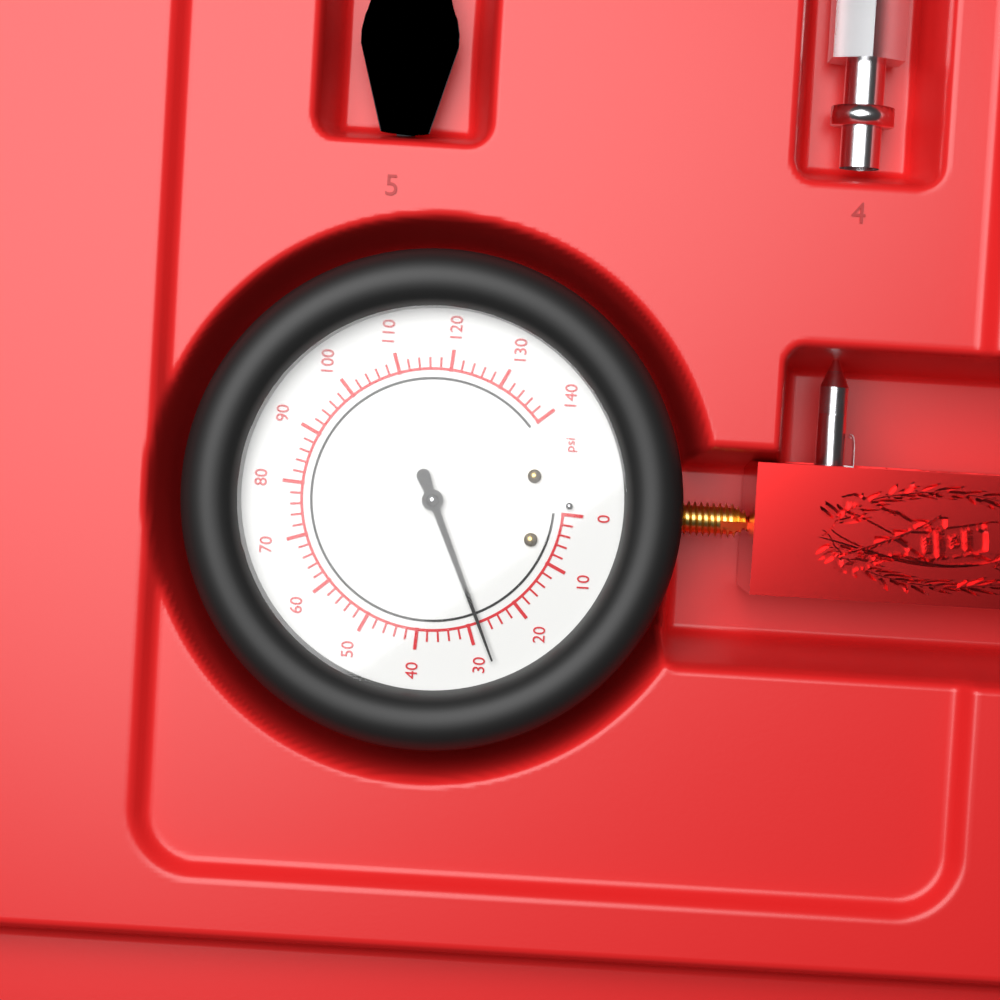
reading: 28 psi
